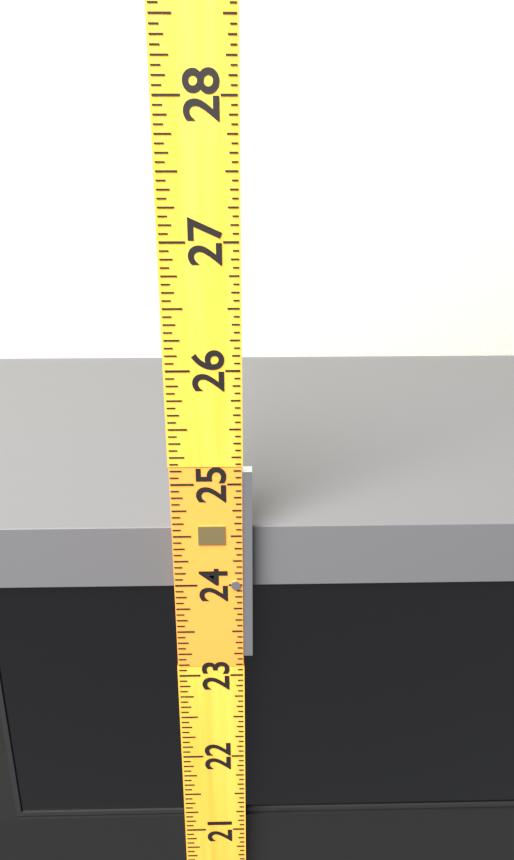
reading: 24.5000 (no unit)
